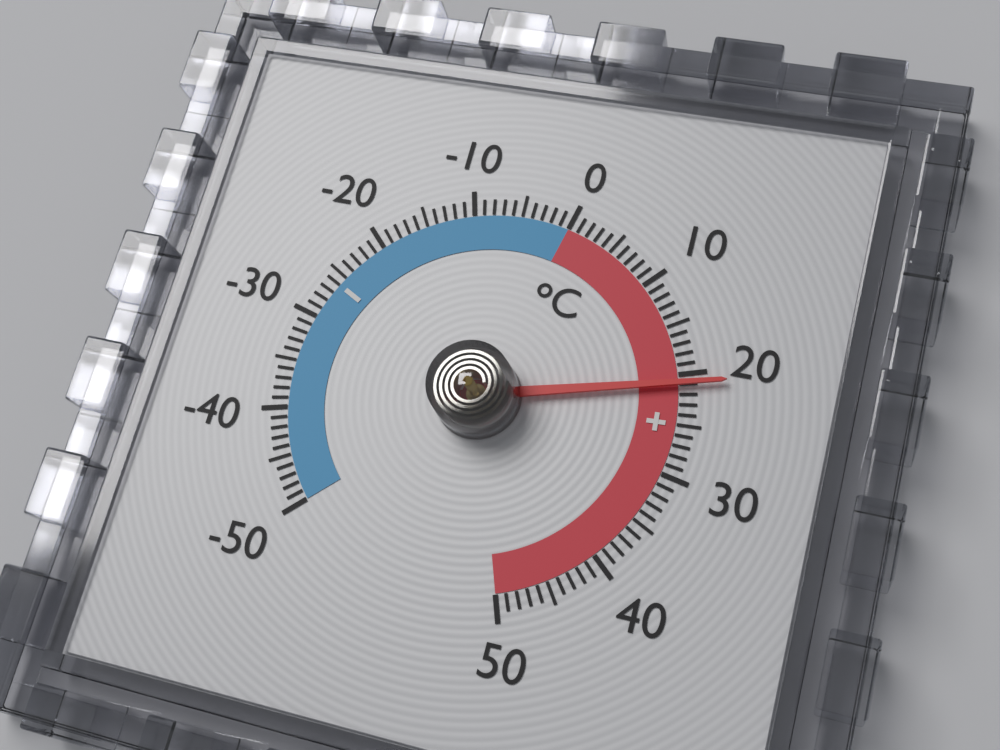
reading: 21 °C
